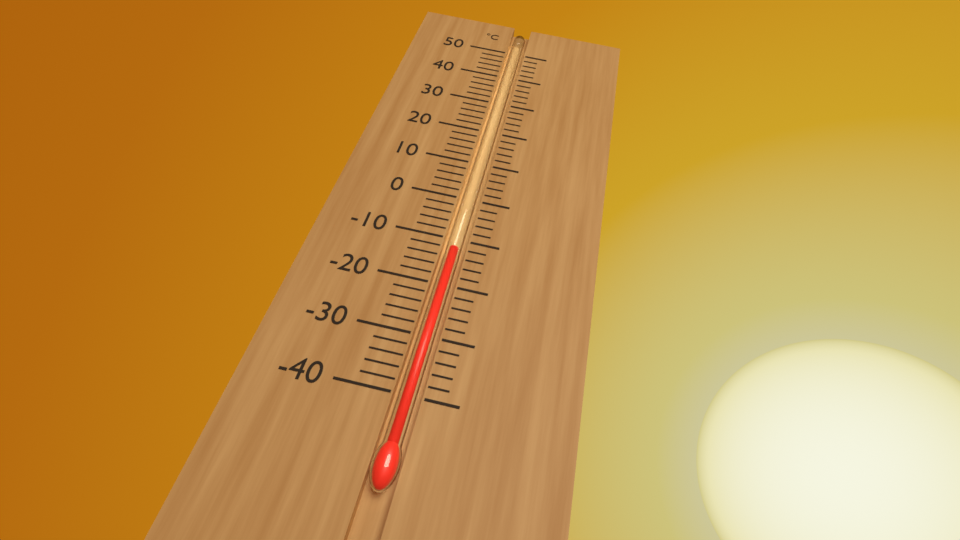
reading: -12 °C
